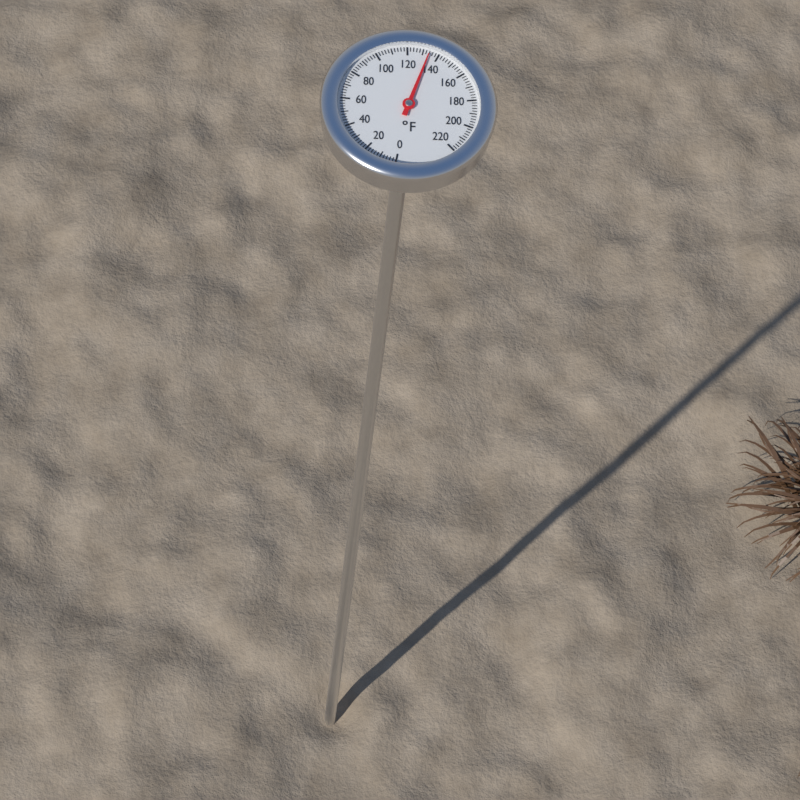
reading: 134 °F
